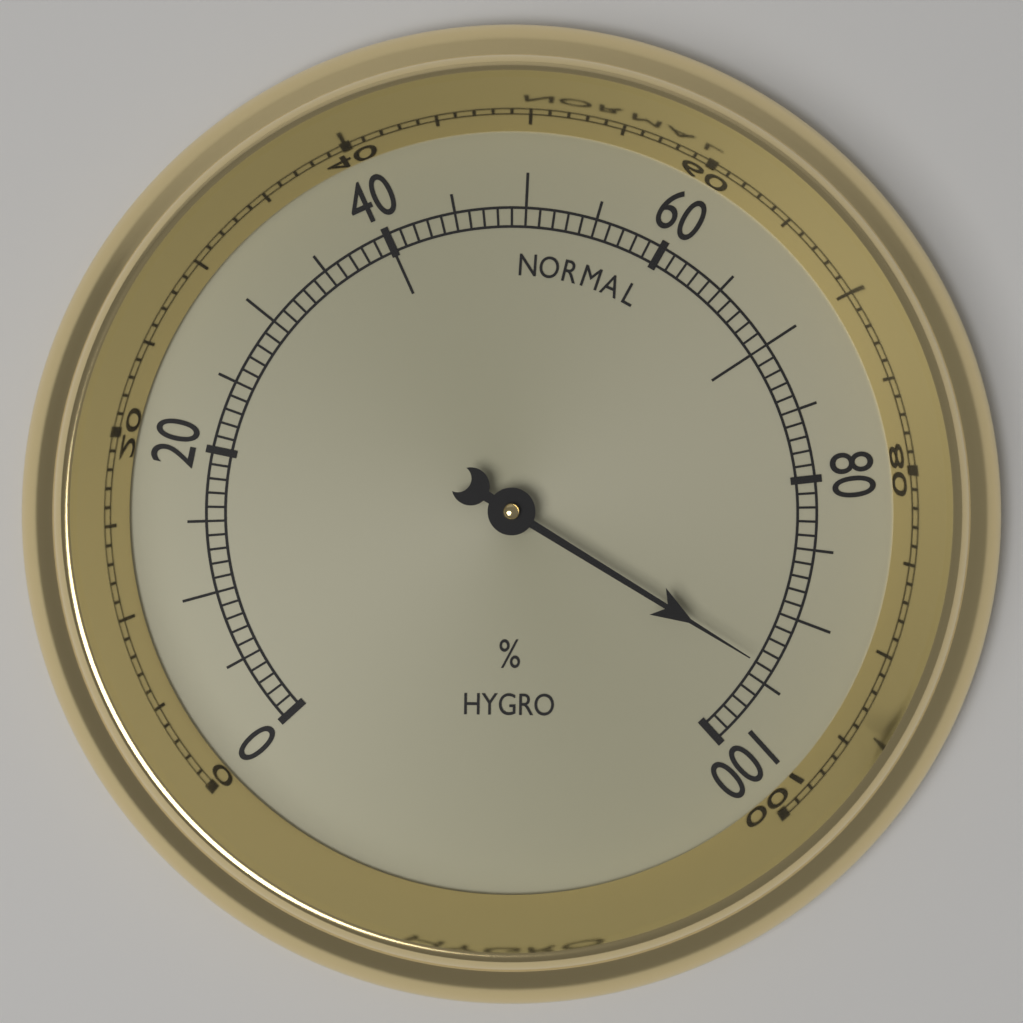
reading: 94 %
